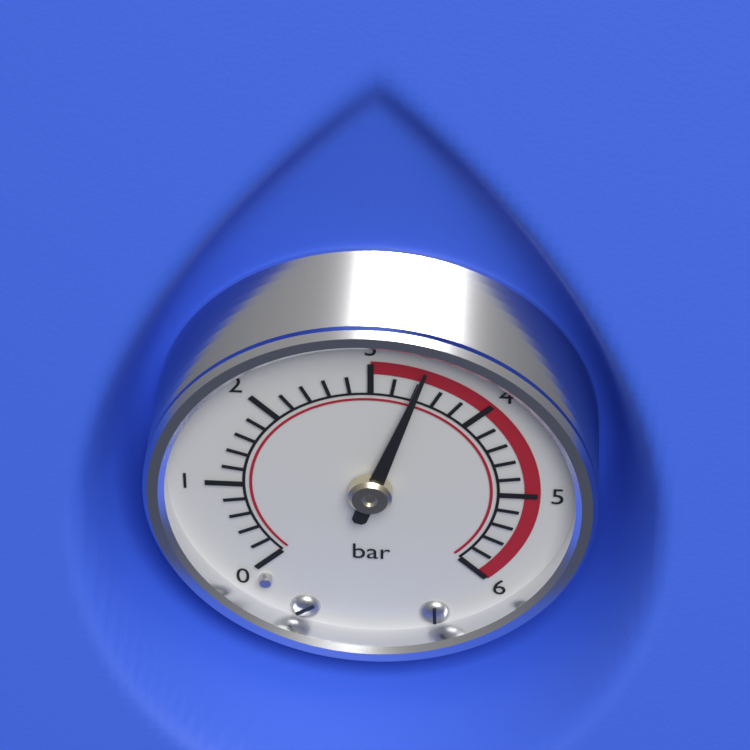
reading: 3.4 bar
